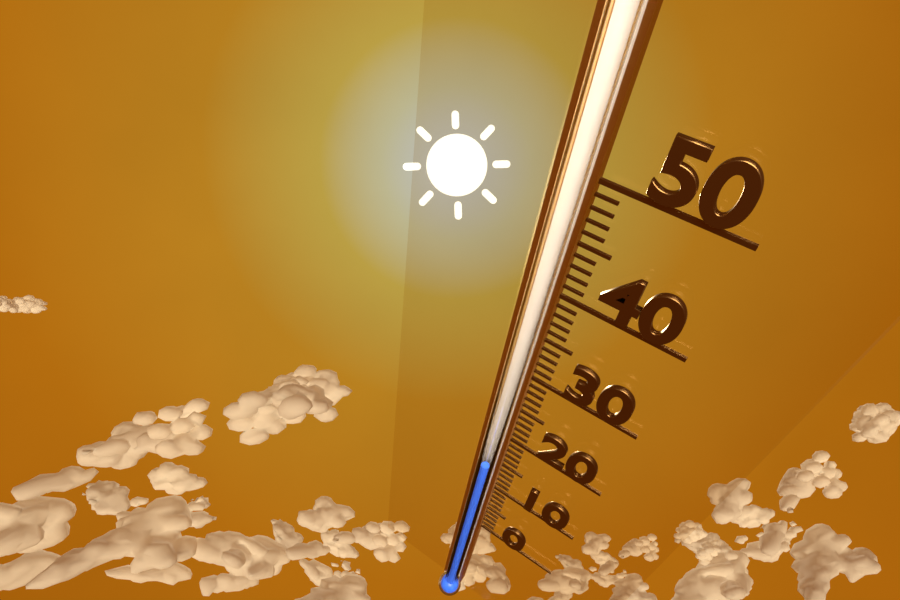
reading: 13 (no unit)
